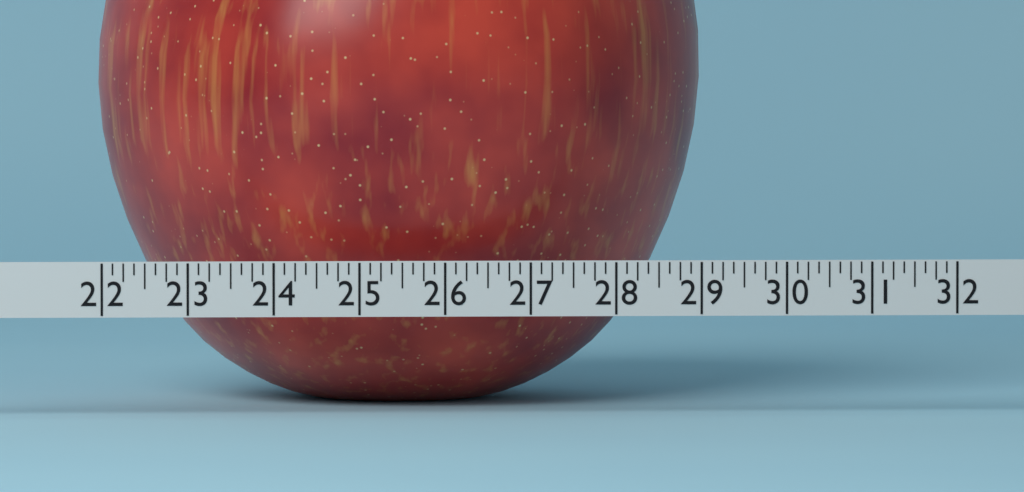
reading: 29.250 (no unit)
